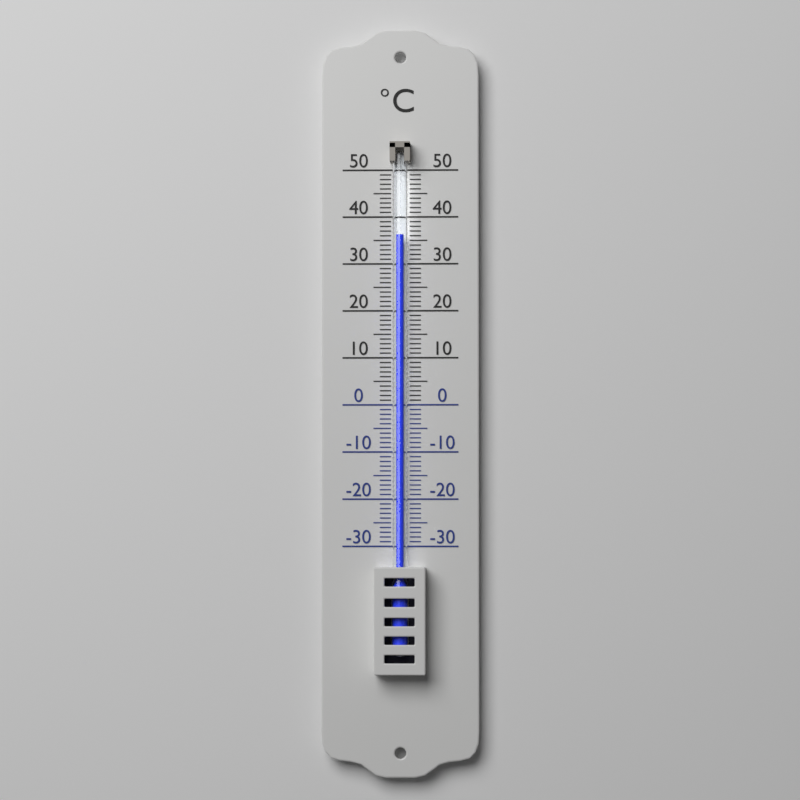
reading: 36 °C
